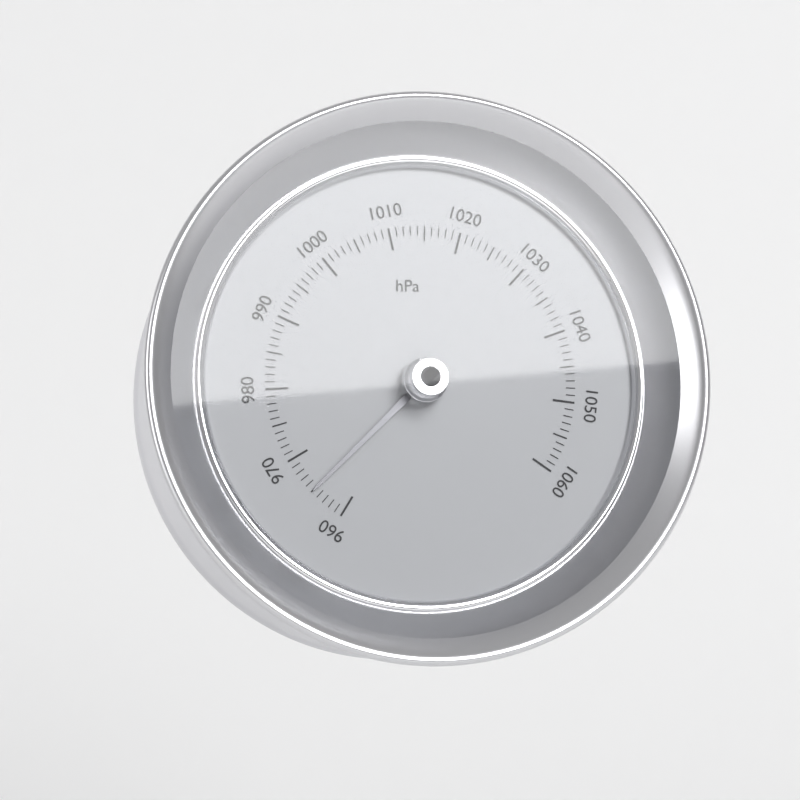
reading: 965 hPa
